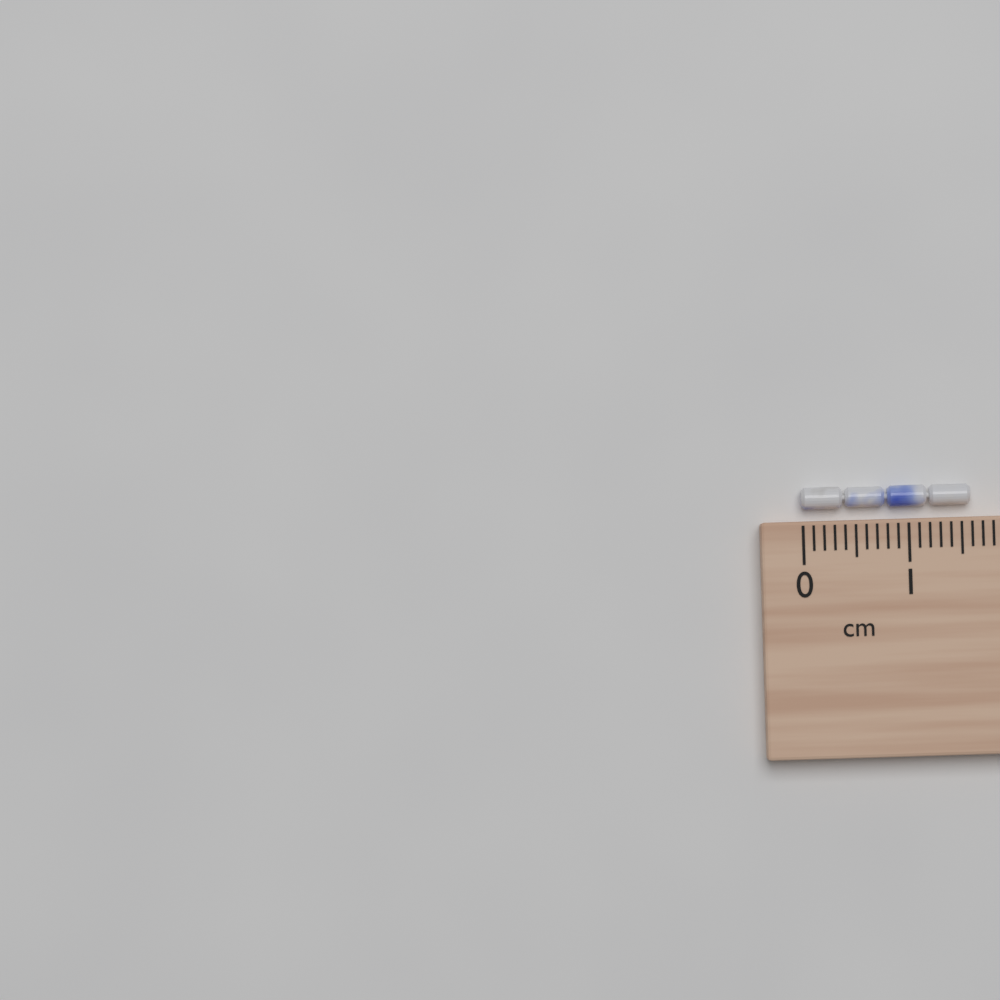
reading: 1.6 cm
